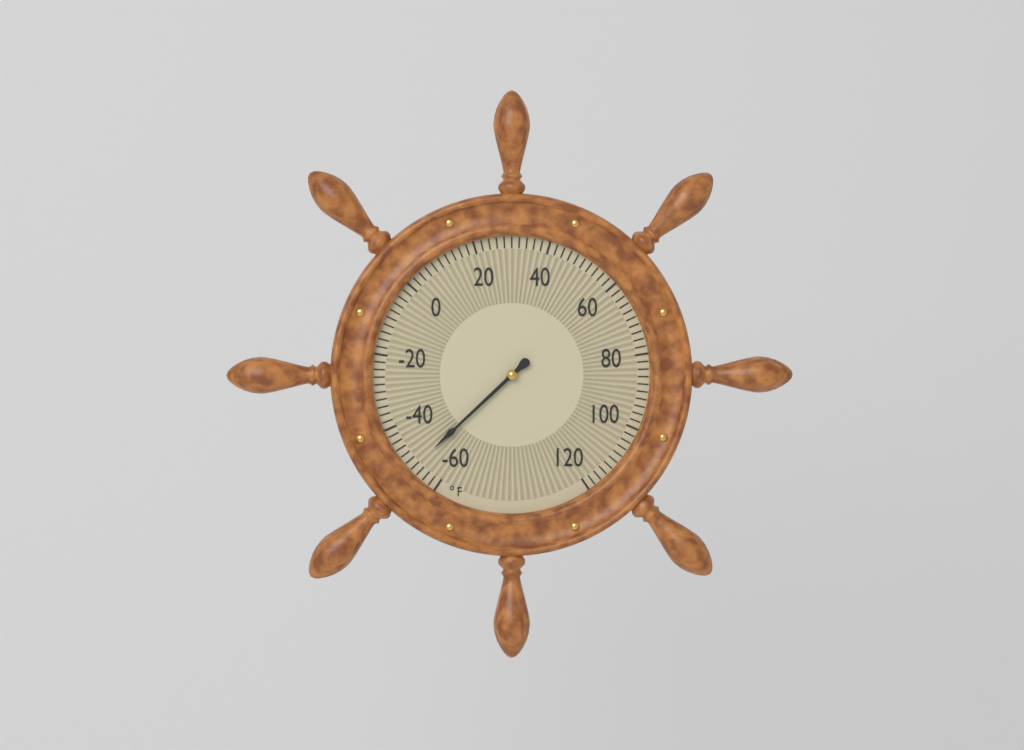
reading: -52 °F
